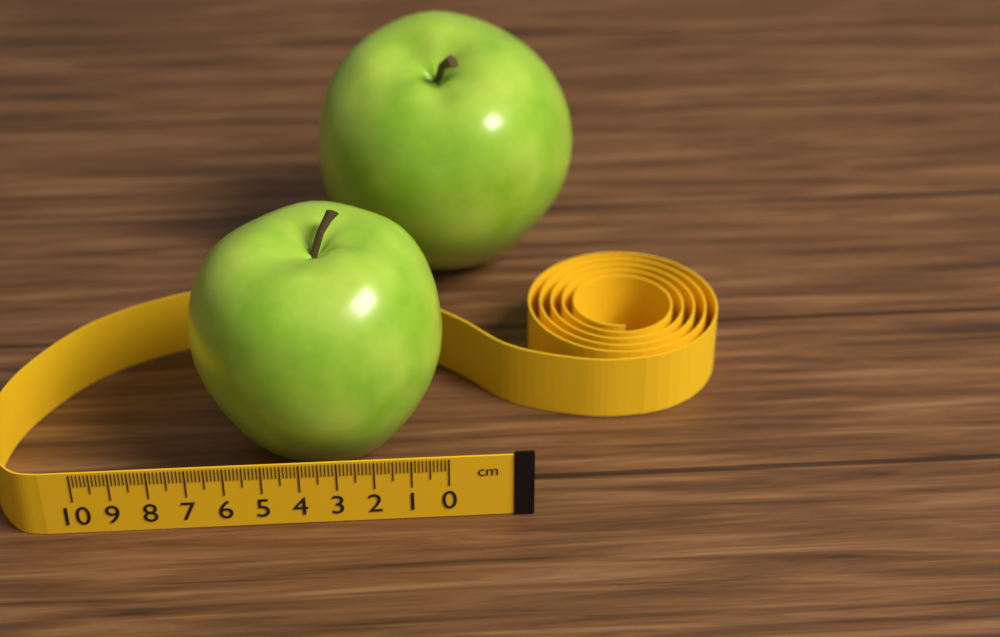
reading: 7.0 cm
